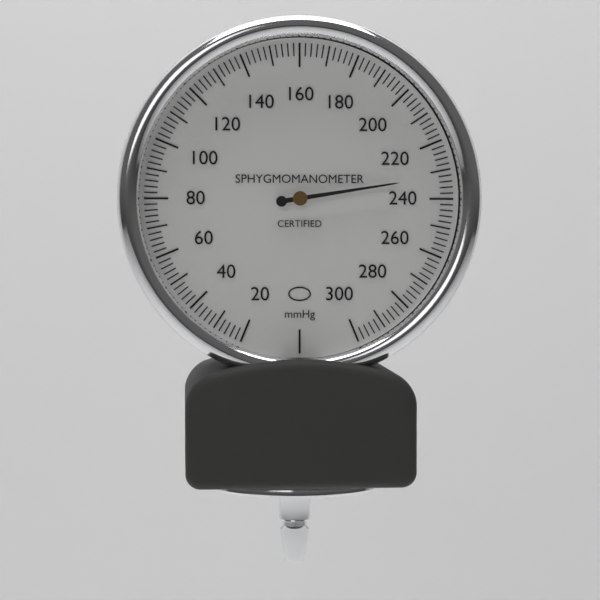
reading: 232 mmHg
